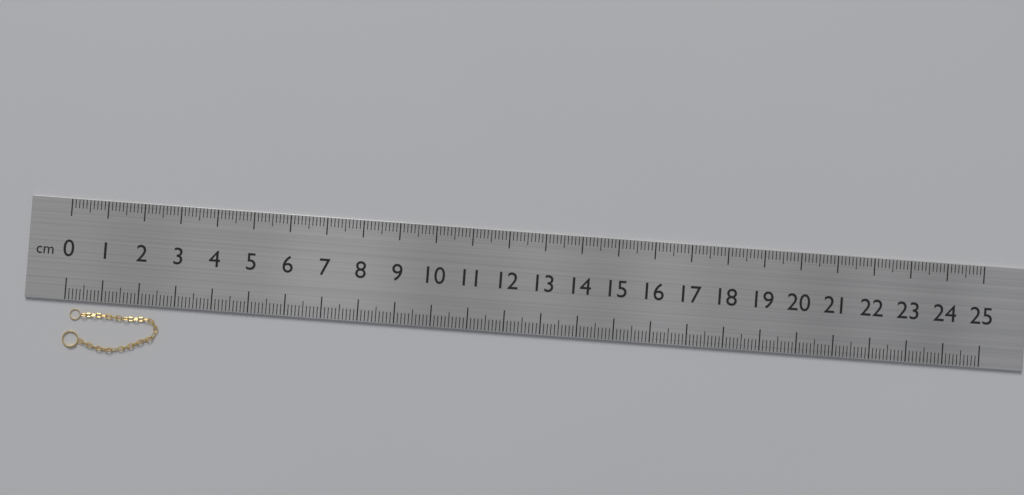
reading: 2.6 cm
